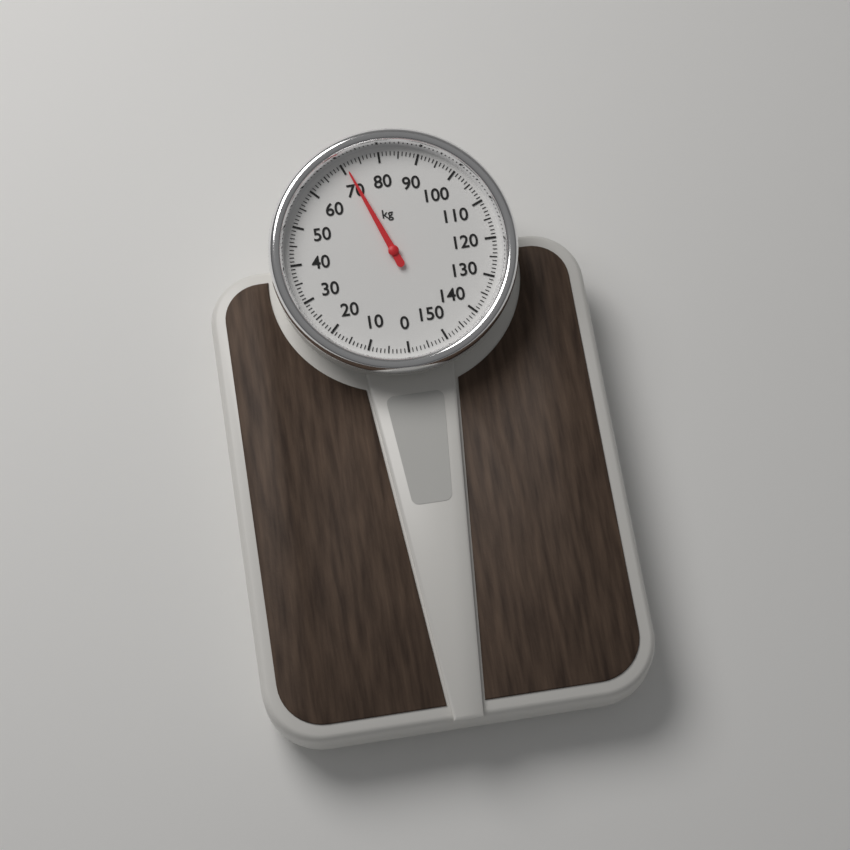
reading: 71 kg
